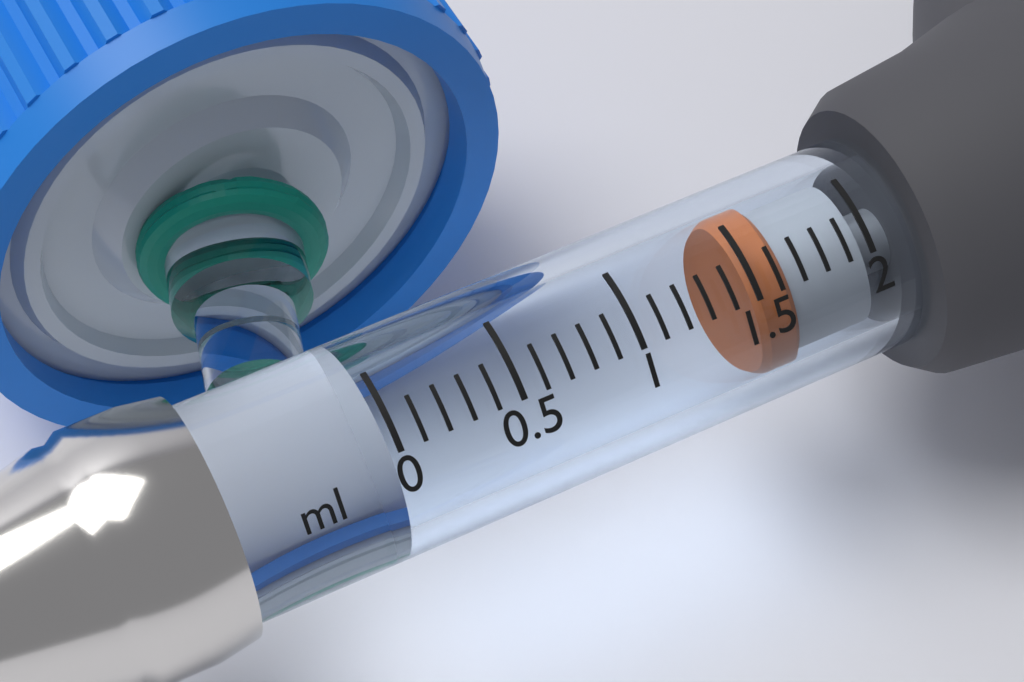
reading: 1.5 ml
